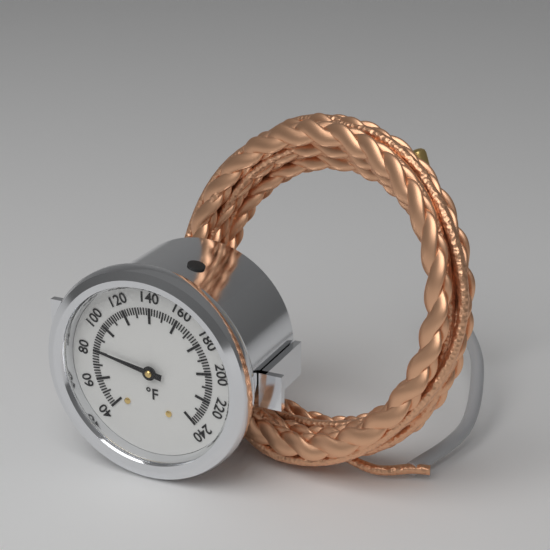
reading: 82 °F
